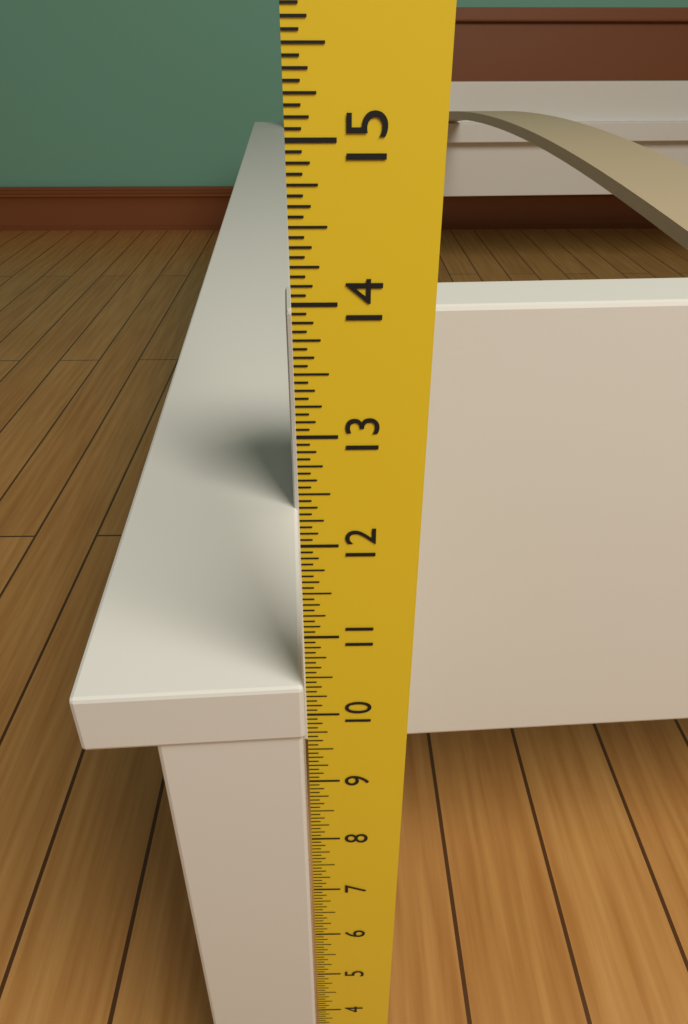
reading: 10.3750 in
